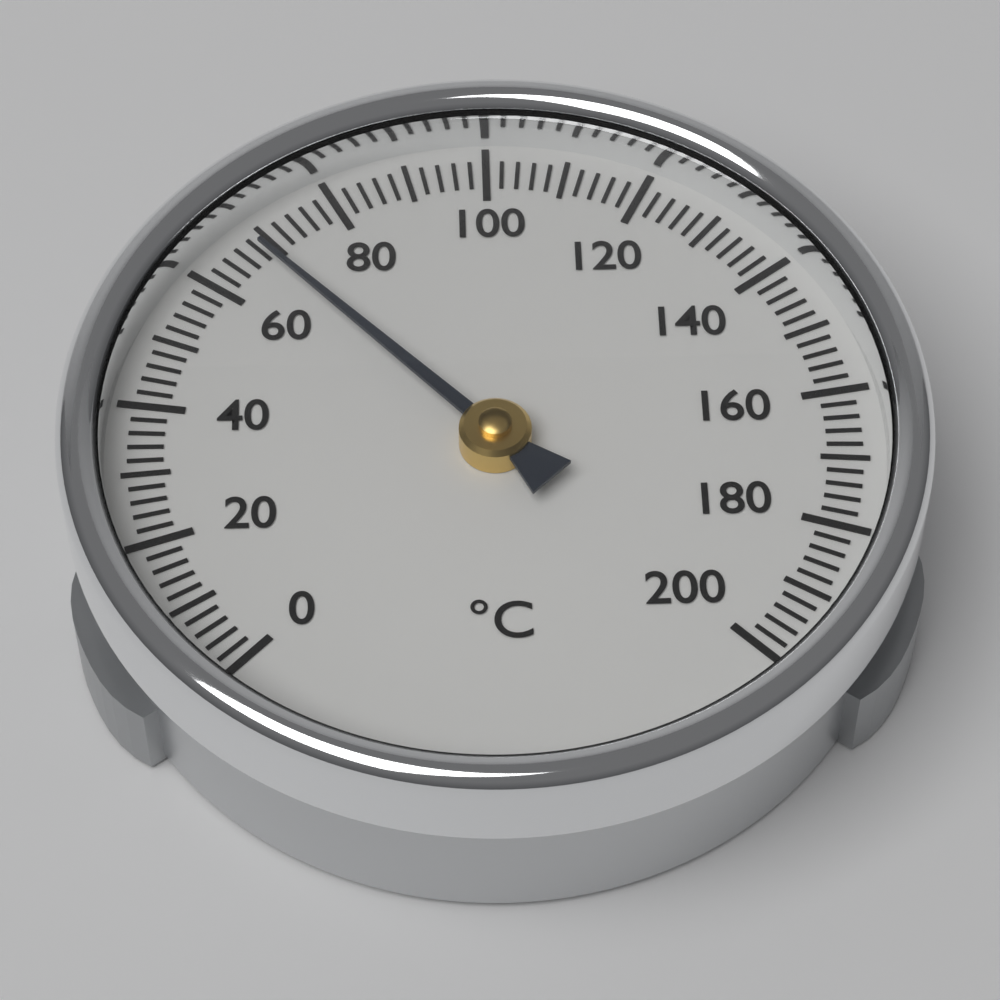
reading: 68 °C
